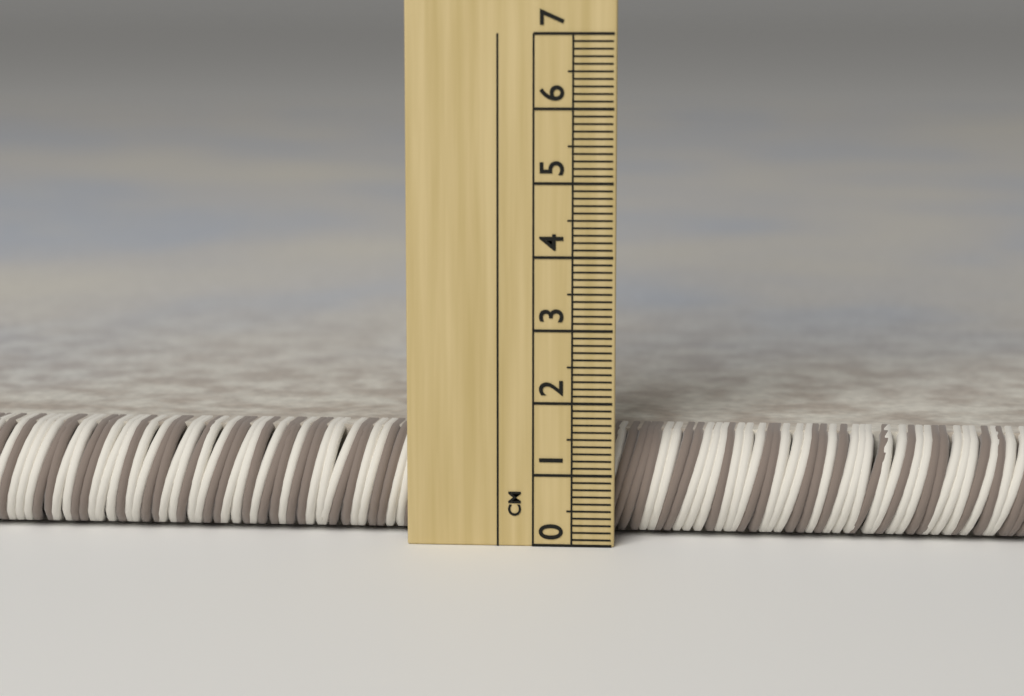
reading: 1.5 cm
